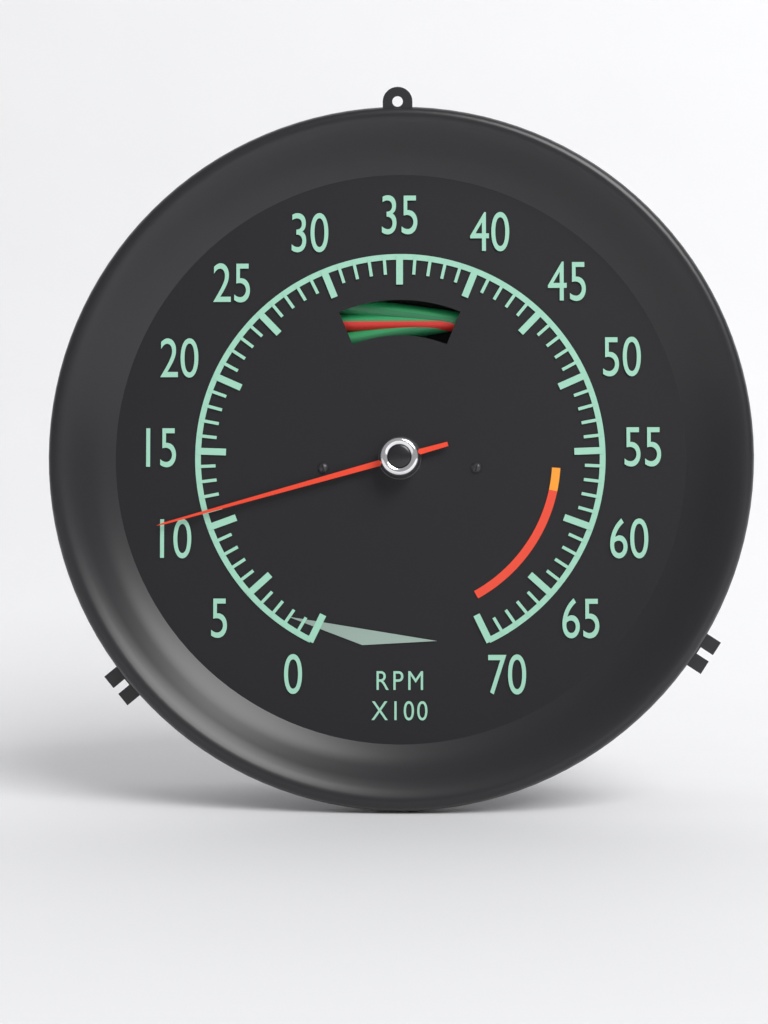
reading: 11 RPM x100
